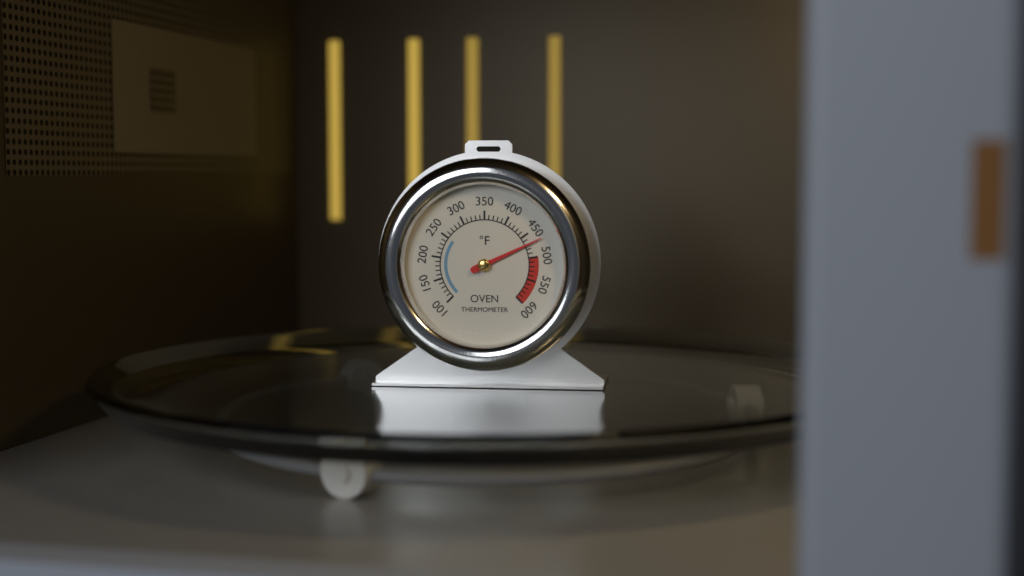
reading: 470 °F
